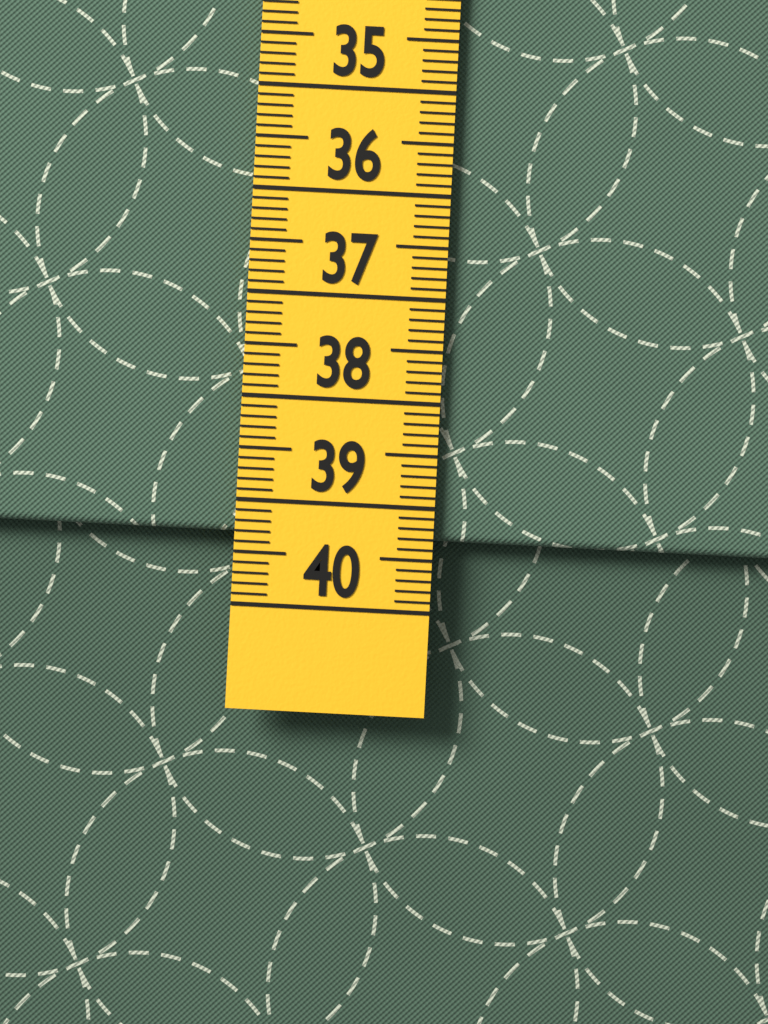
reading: 39.3 cm
